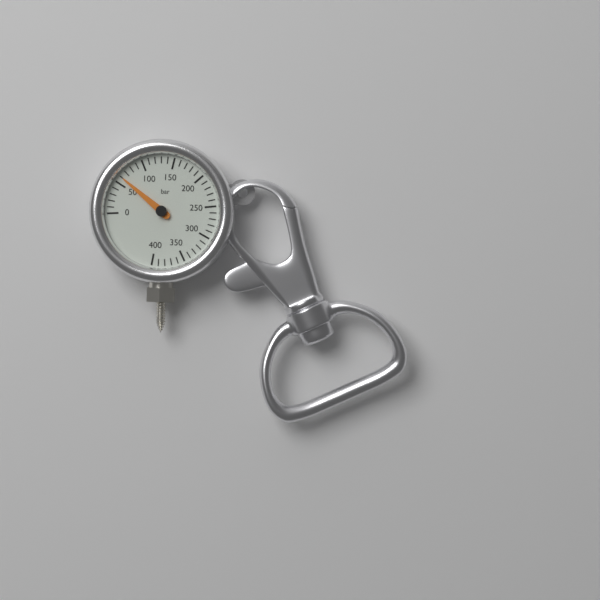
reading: 60 bar
